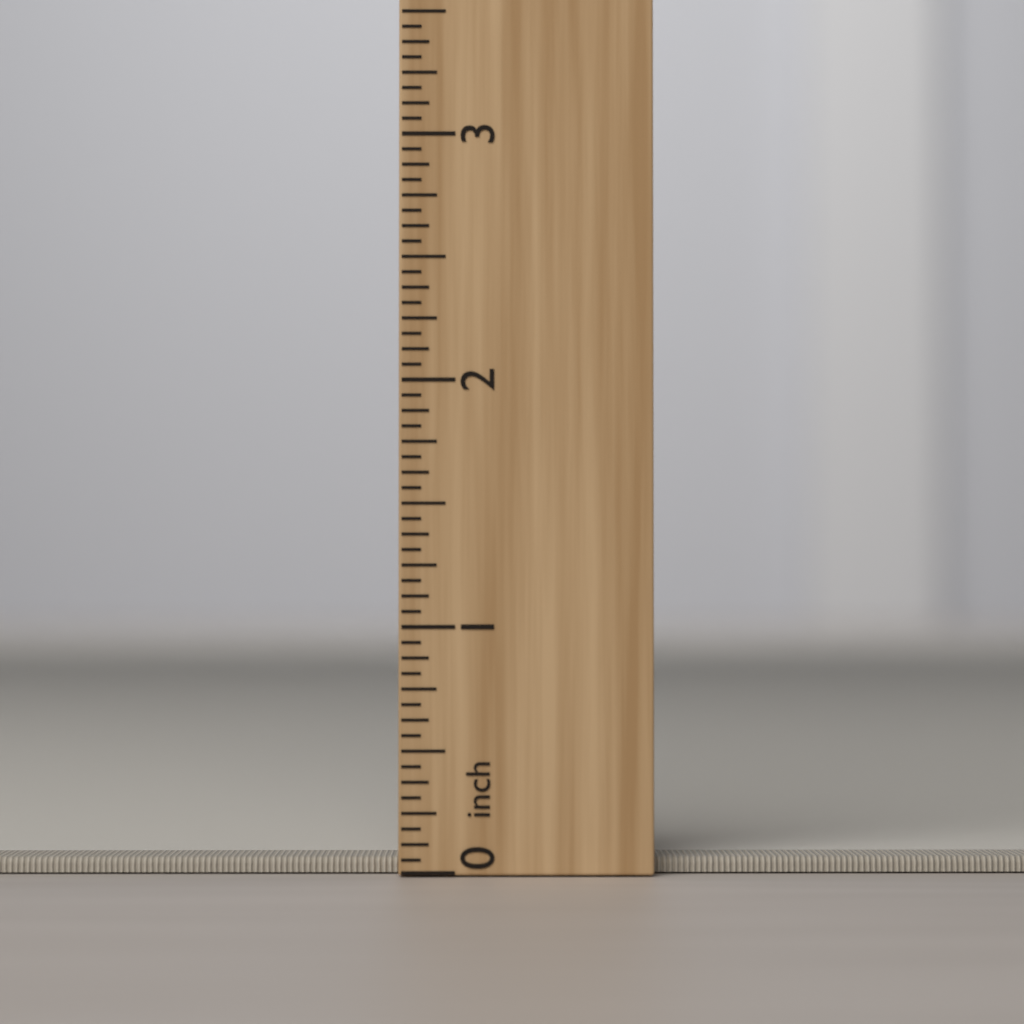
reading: 0.0625 inch
